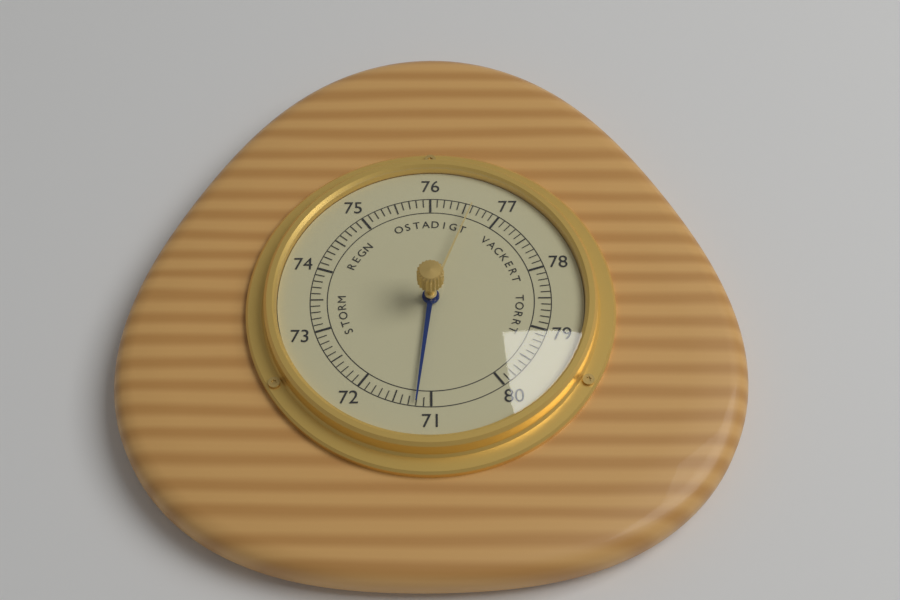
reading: 71.2 (no unit)
